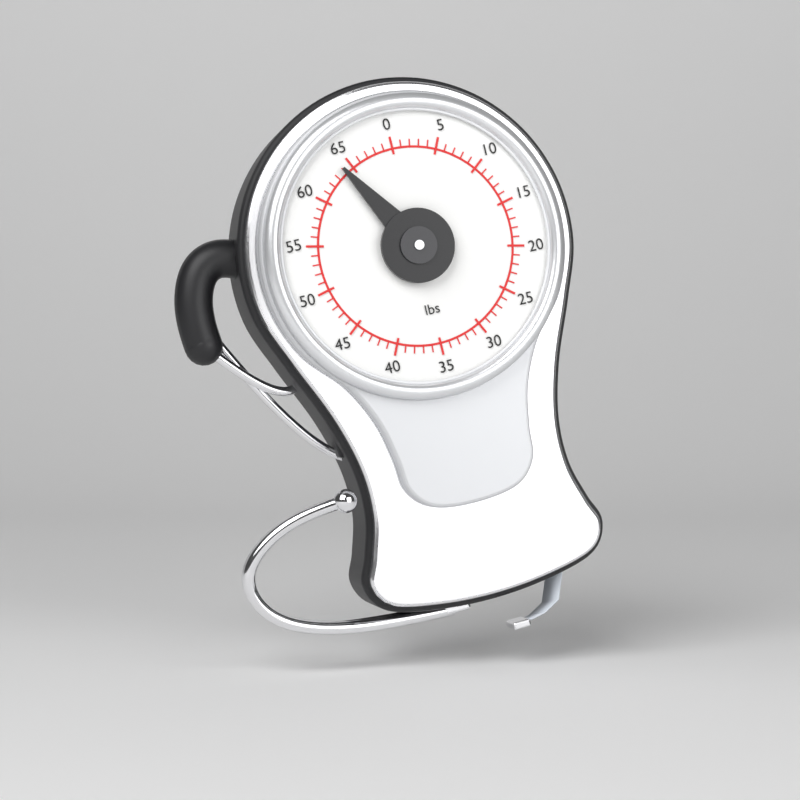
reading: 64 lbs
